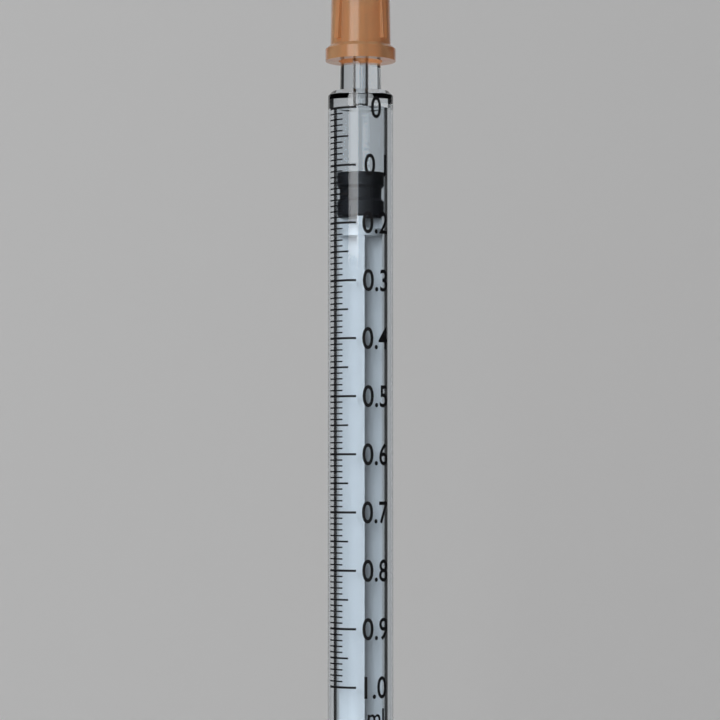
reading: 0.11 ml
